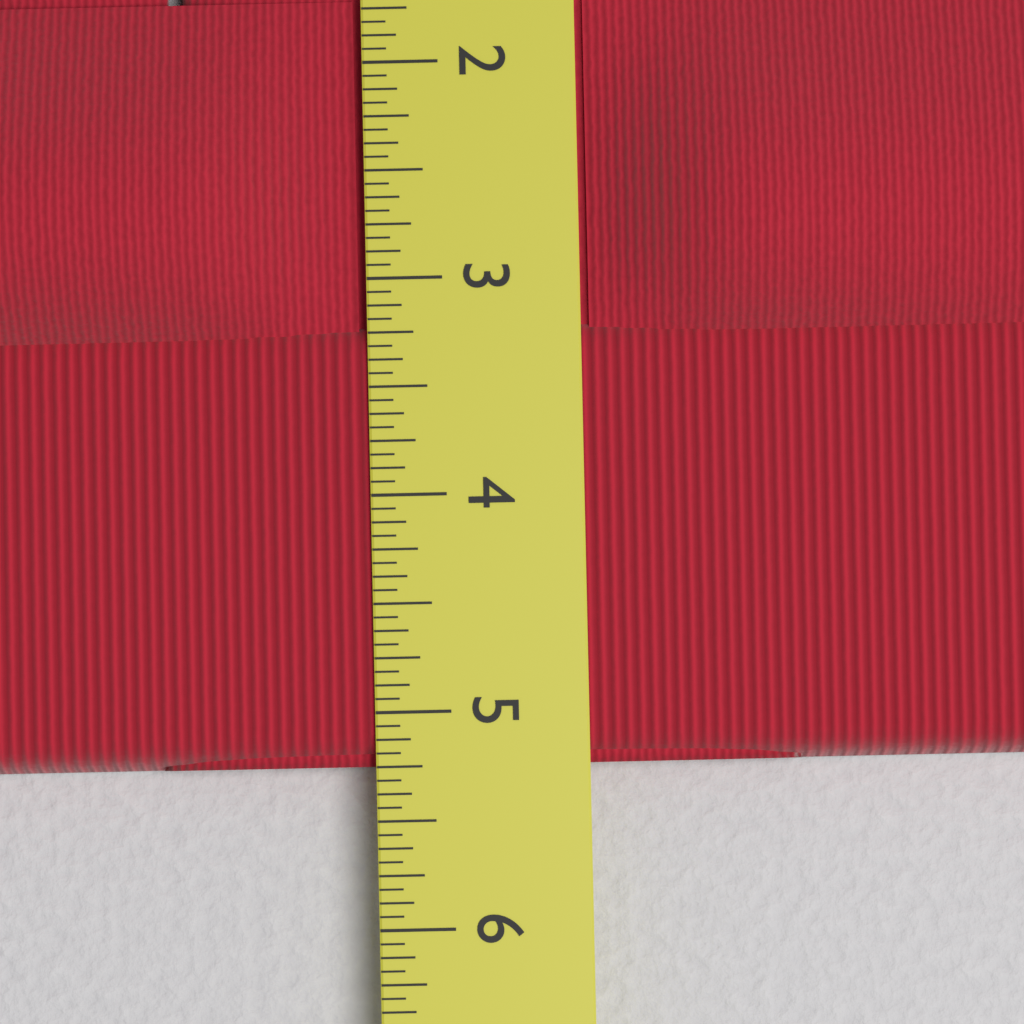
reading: 5.2500 in
